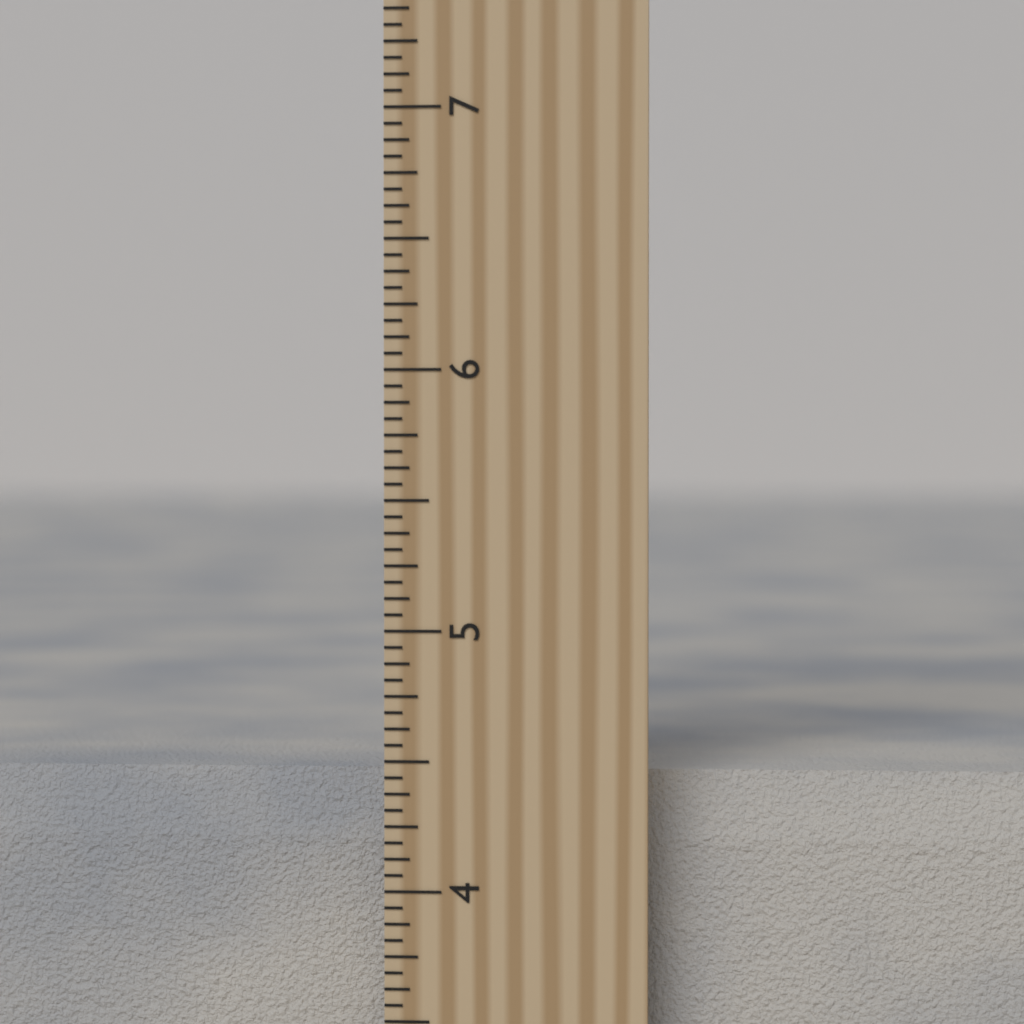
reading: 4.4375 inch
